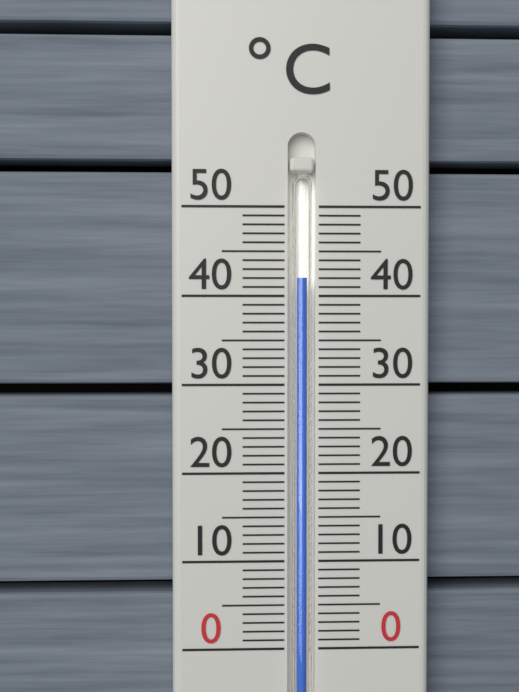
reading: 42 °C
